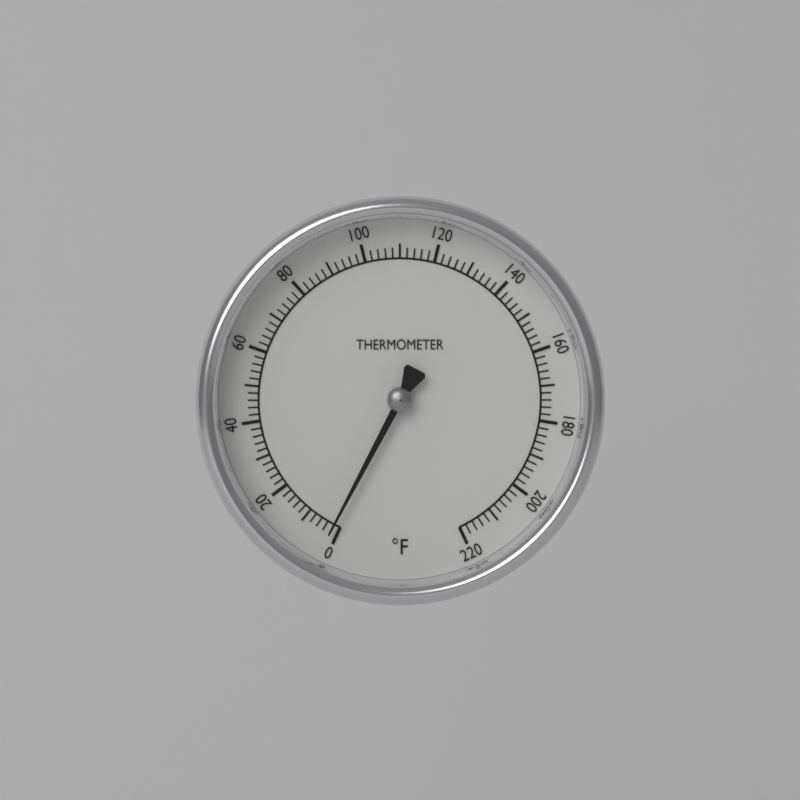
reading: 2 °F
